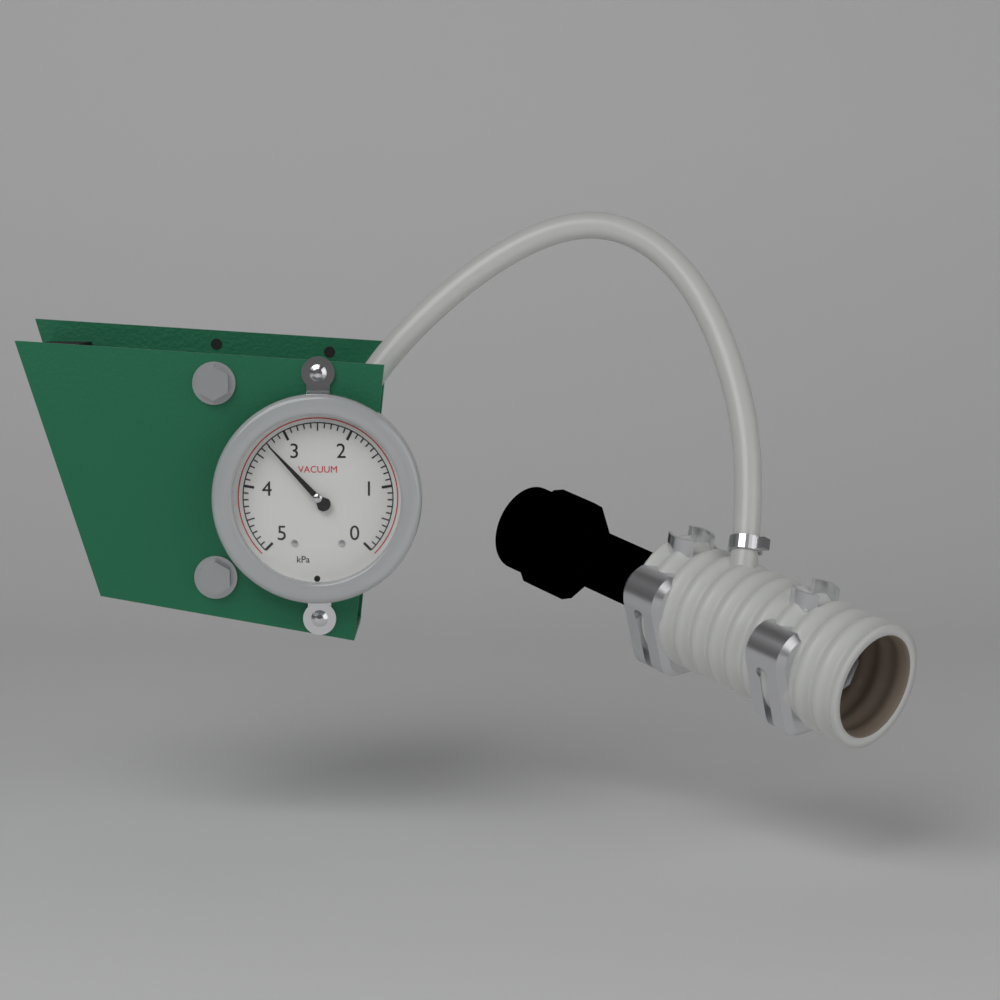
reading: 3.3 kPa
